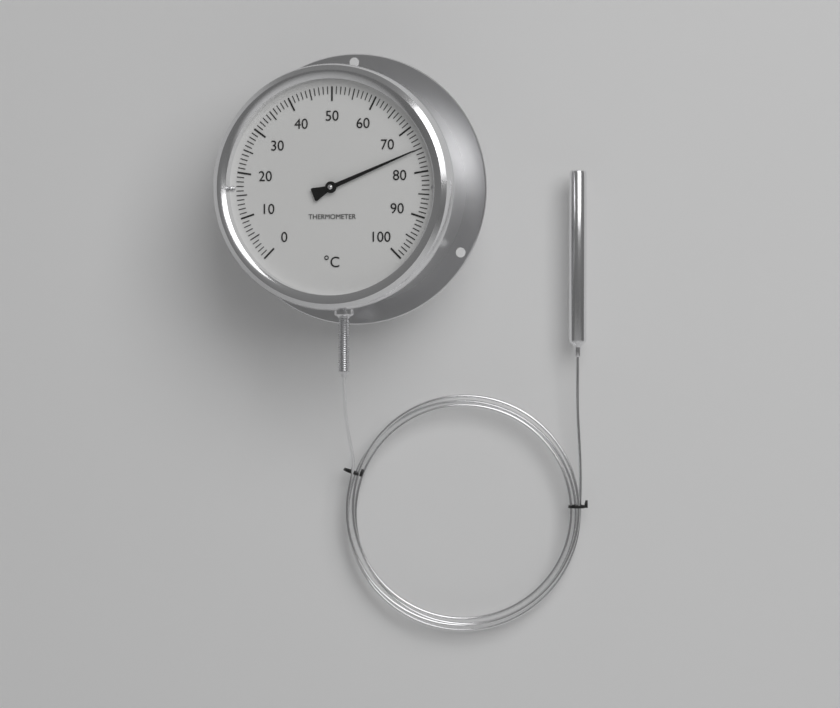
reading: 75 °C
